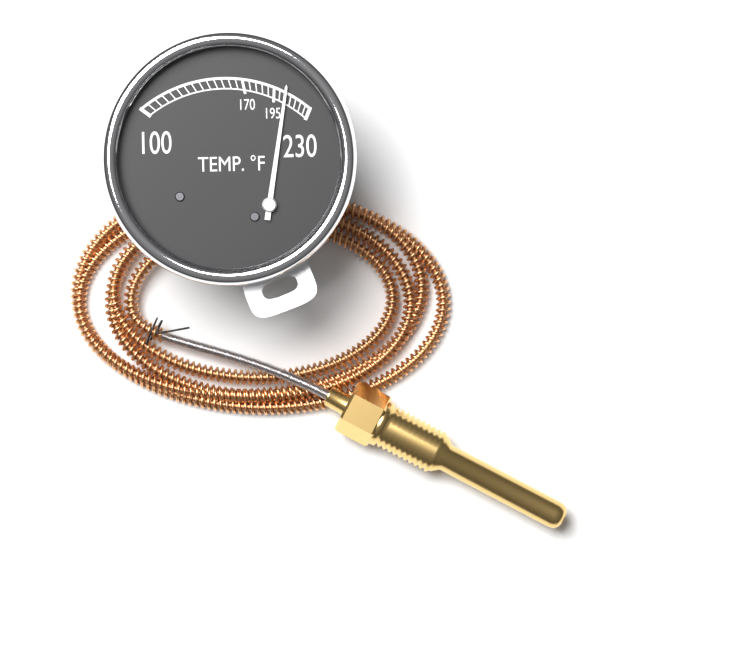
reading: 205 °F
